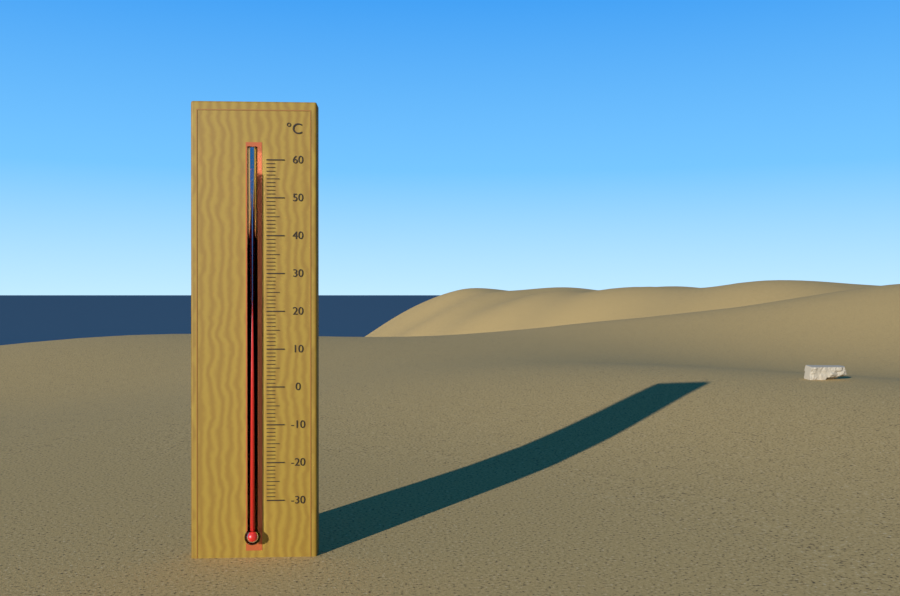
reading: 57 °C
